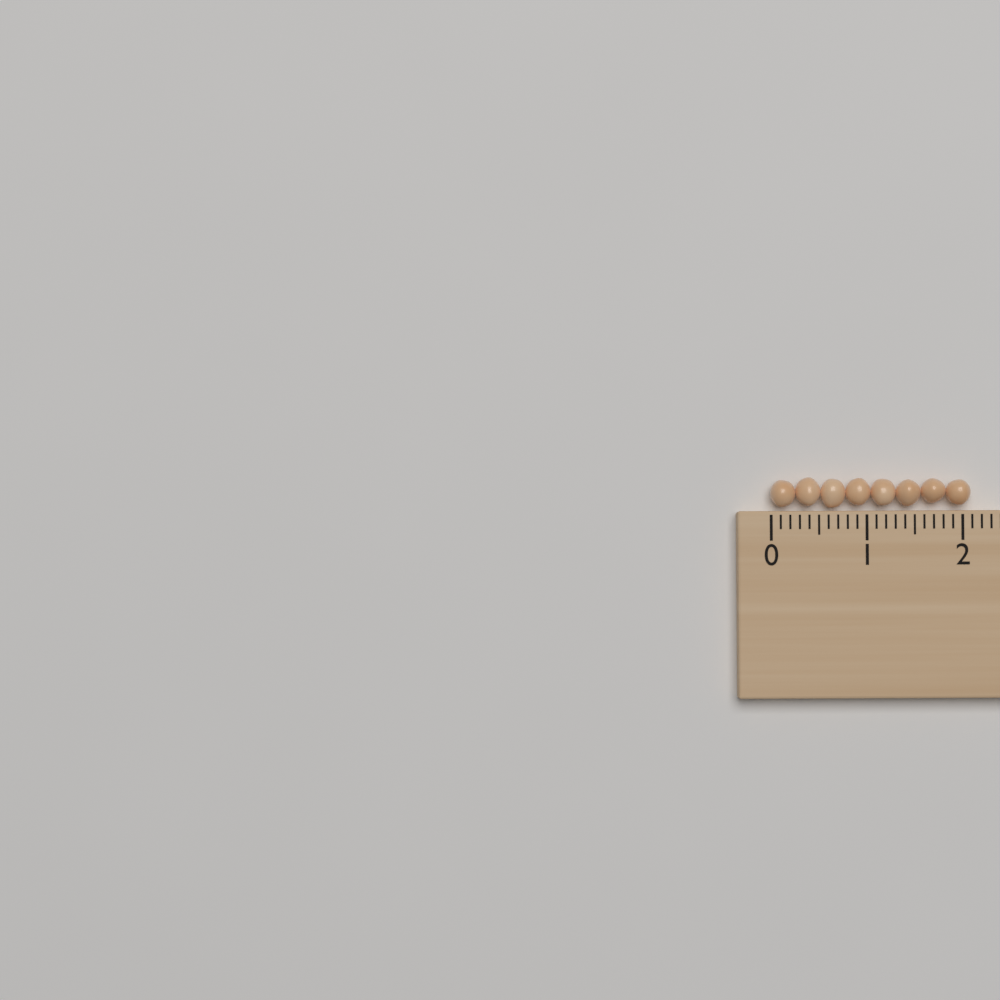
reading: 2.1 (no unit)
